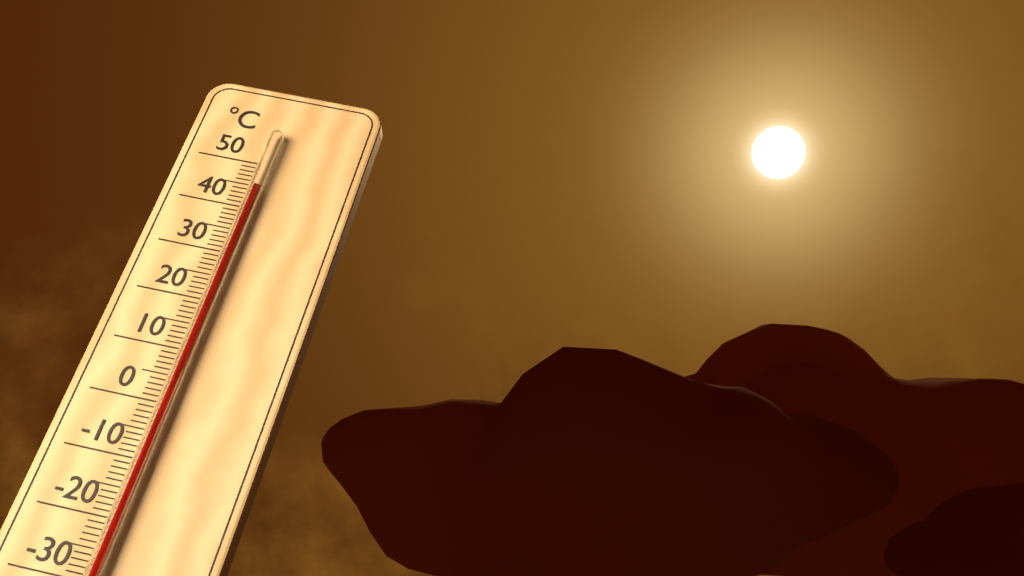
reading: 44 °C
